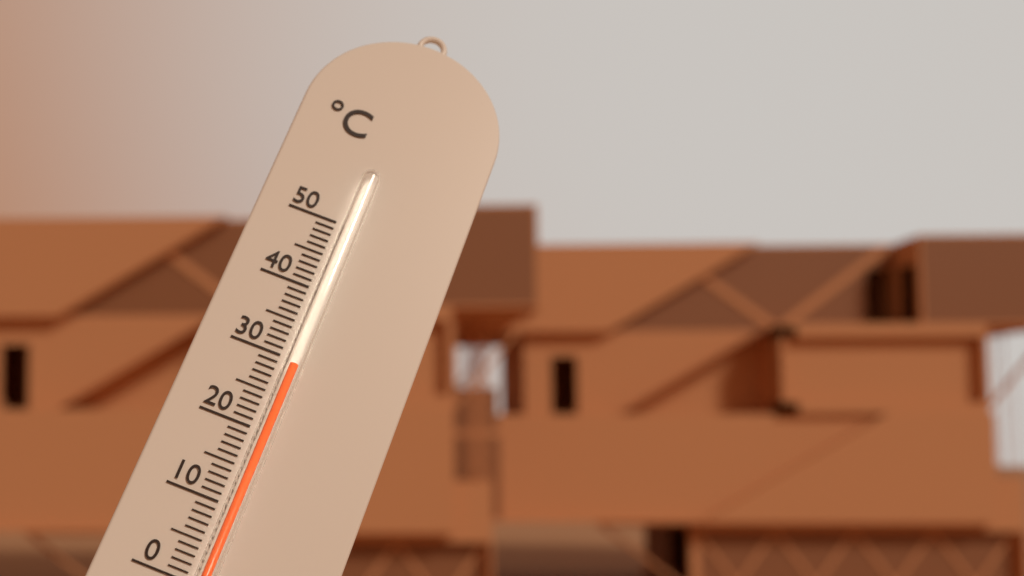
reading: 29 °C
